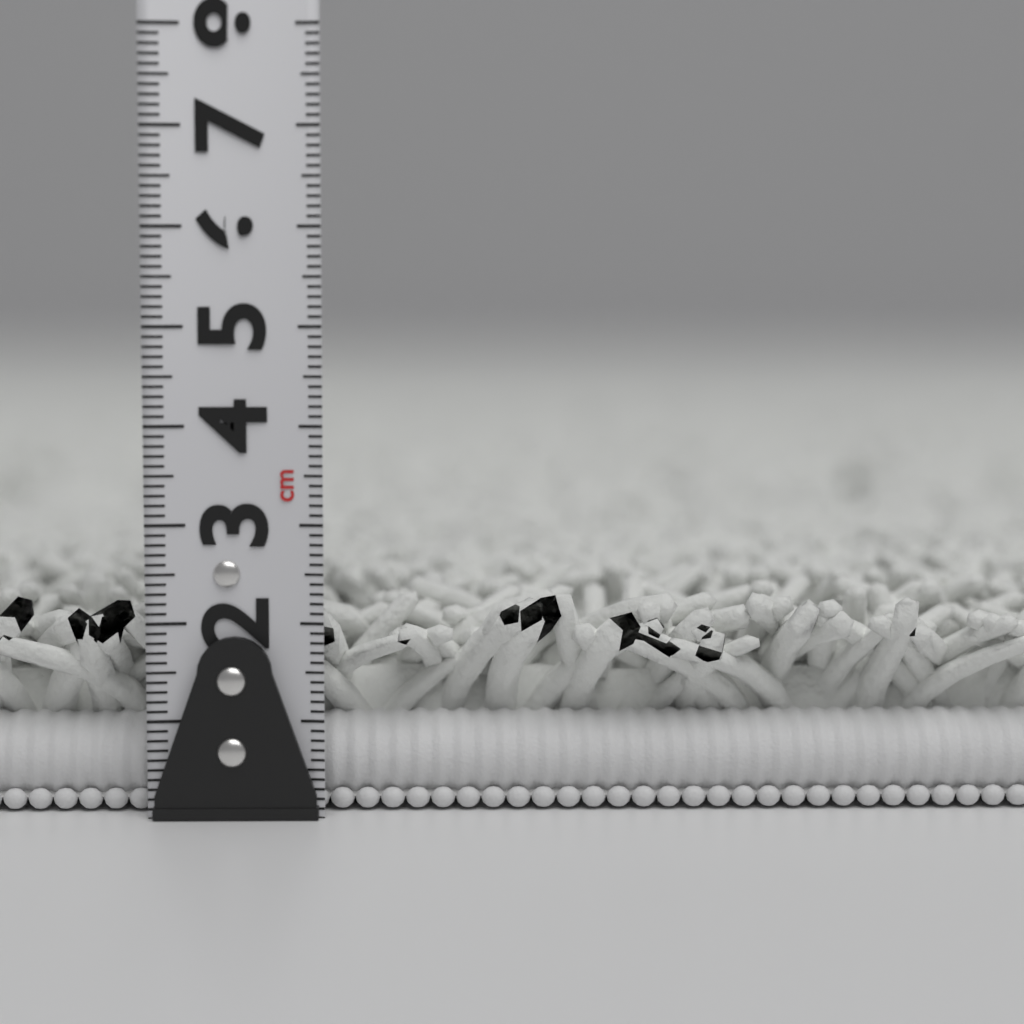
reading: 2.3 cm
